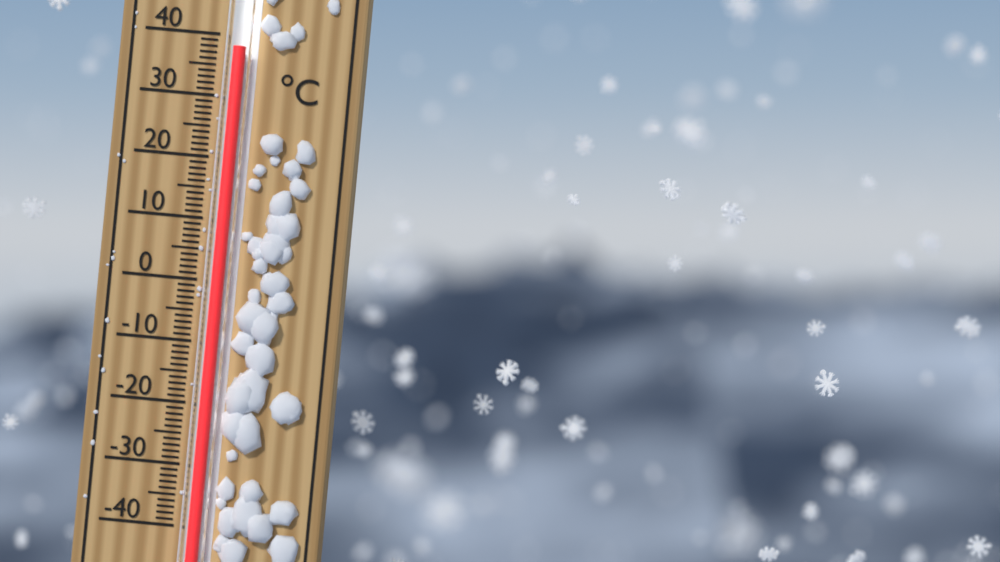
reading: 38 °C
